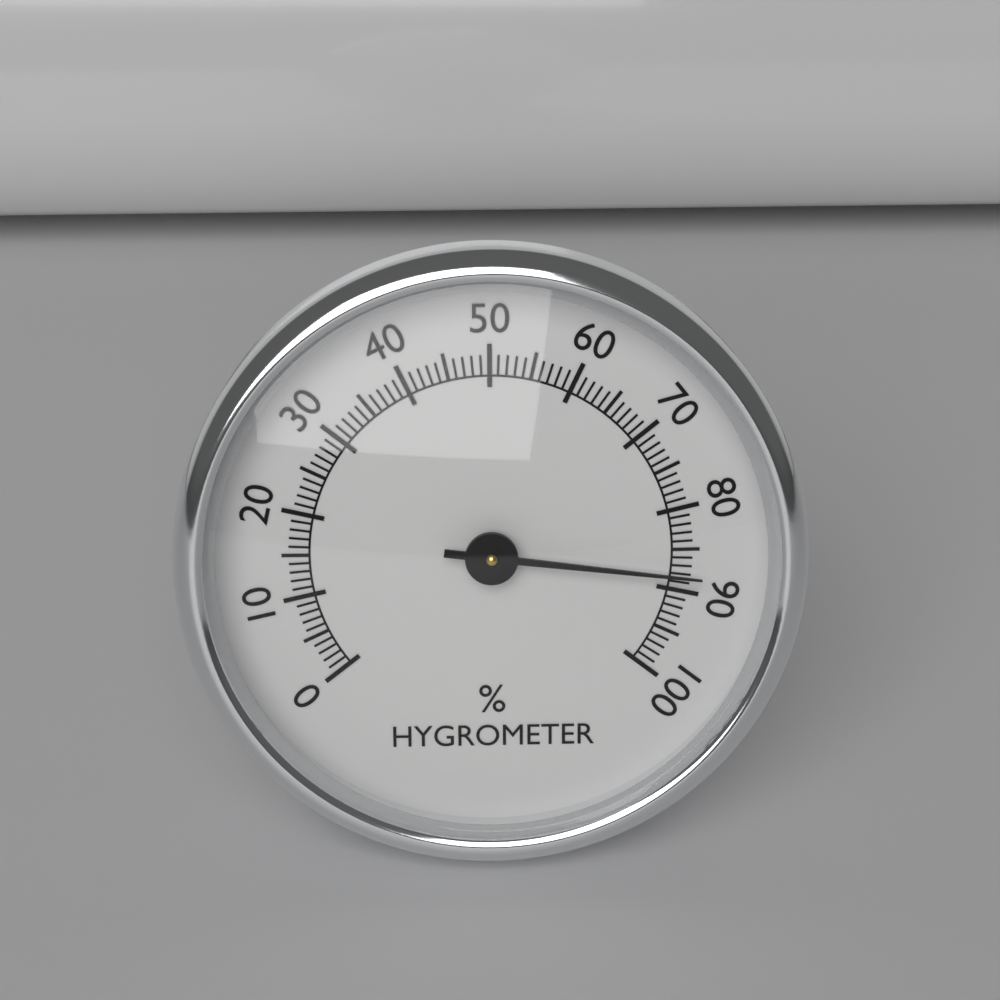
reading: 88 %
